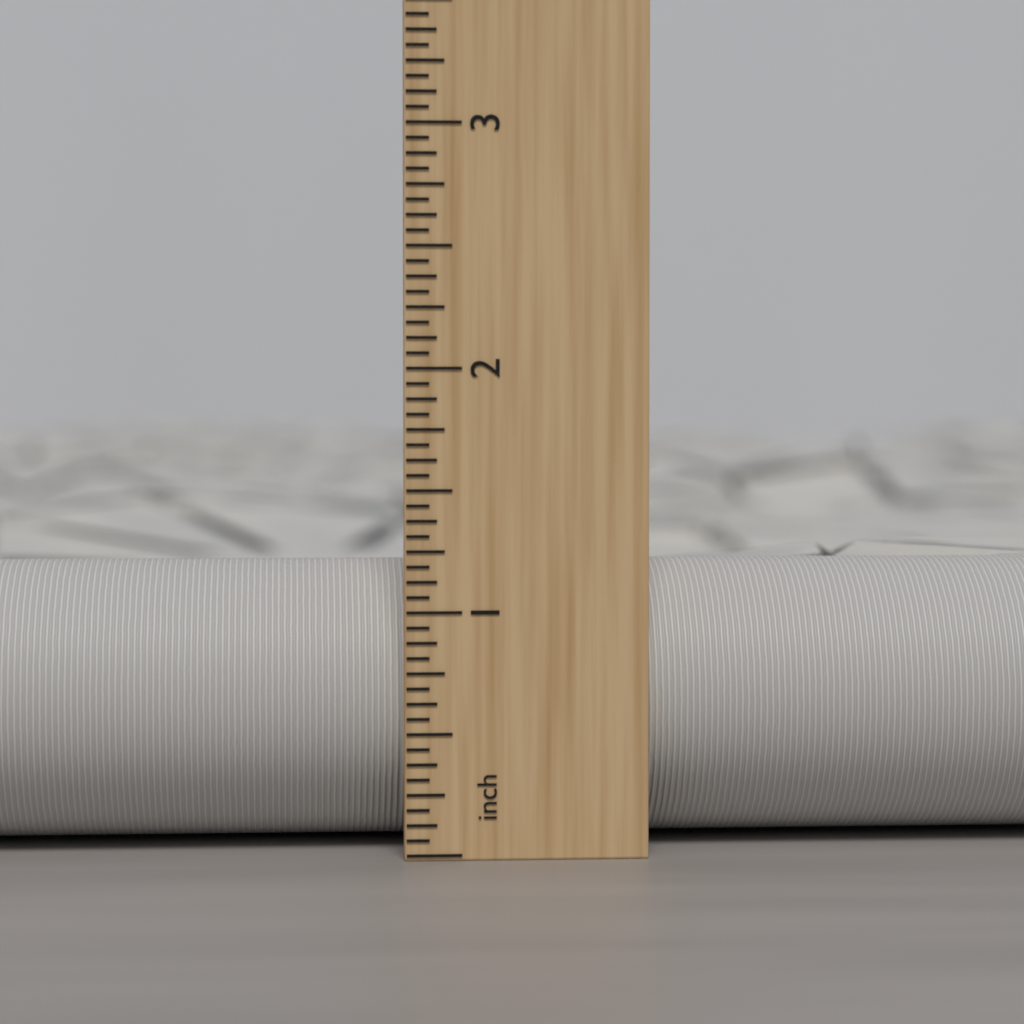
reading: 1.1875 inch
